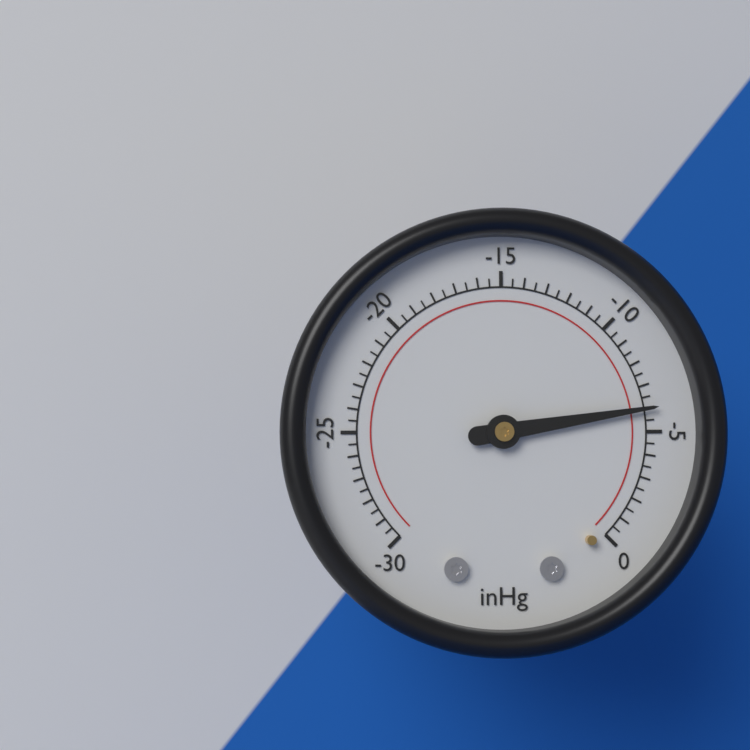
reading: -6.0 inHg
